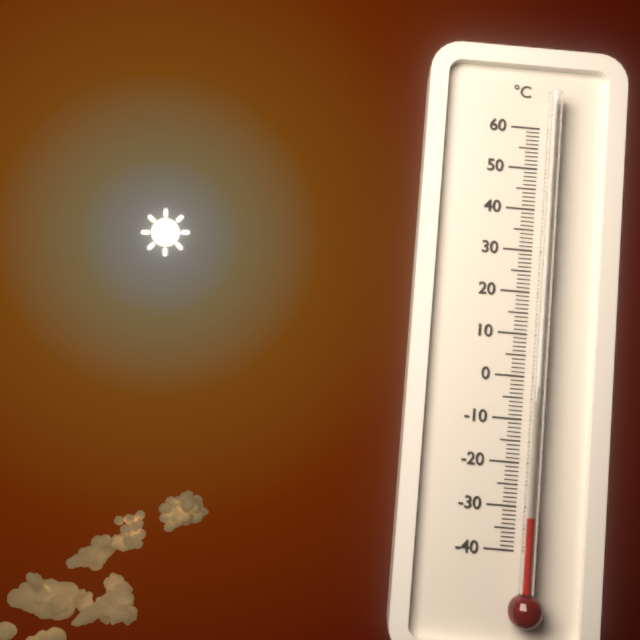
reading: -32 °C
